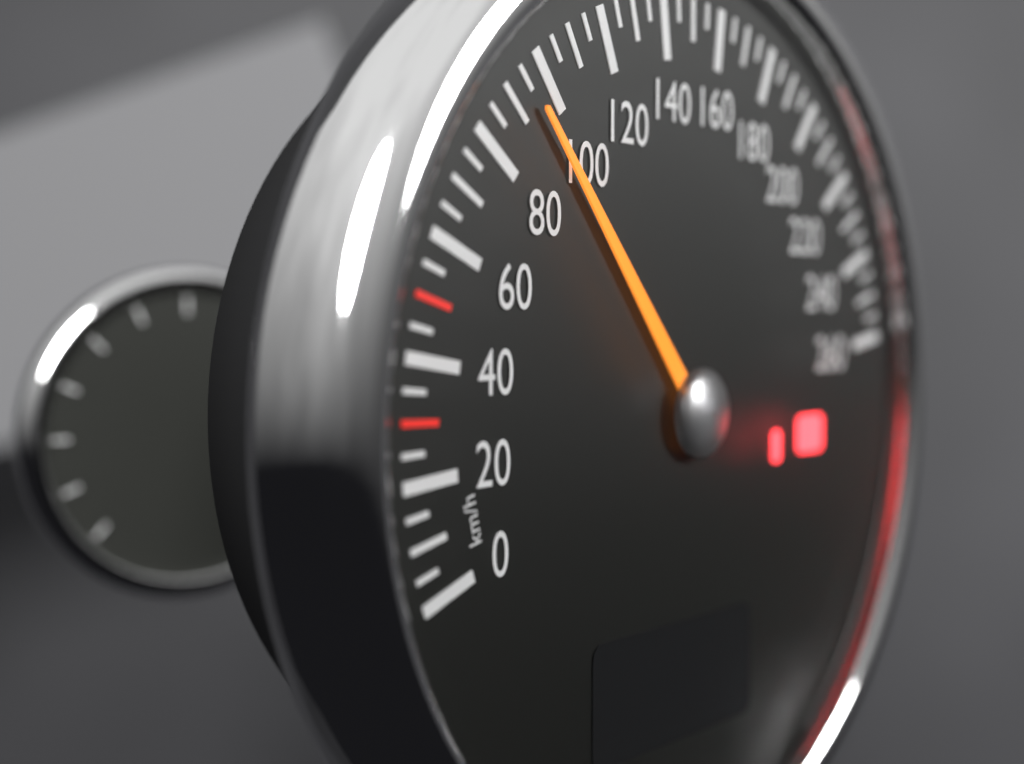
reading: 95 km/h
